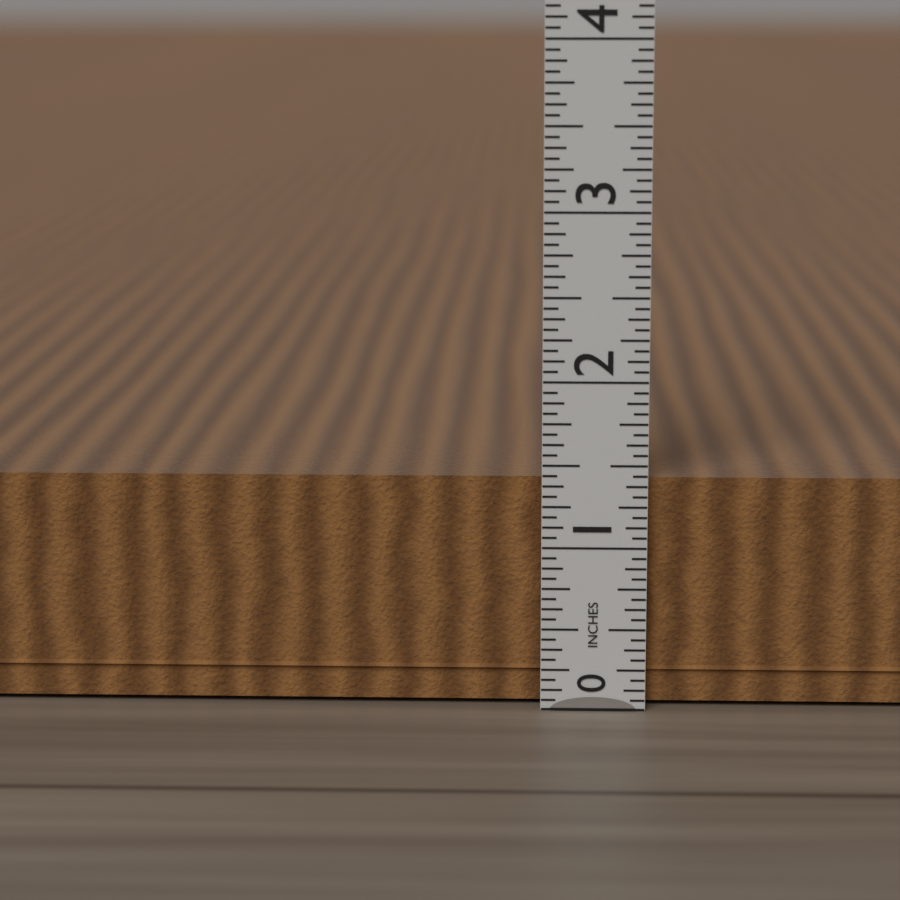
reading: 1.4375 in
